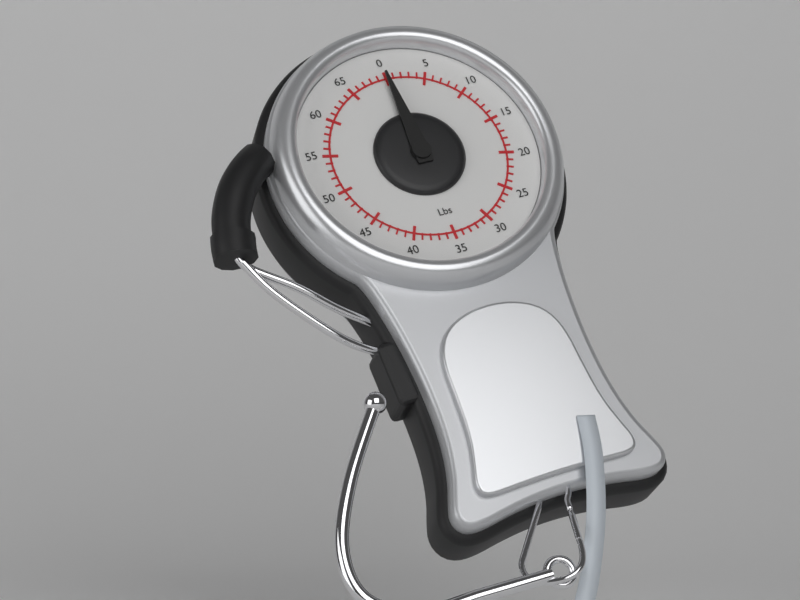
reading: 0 lbs
